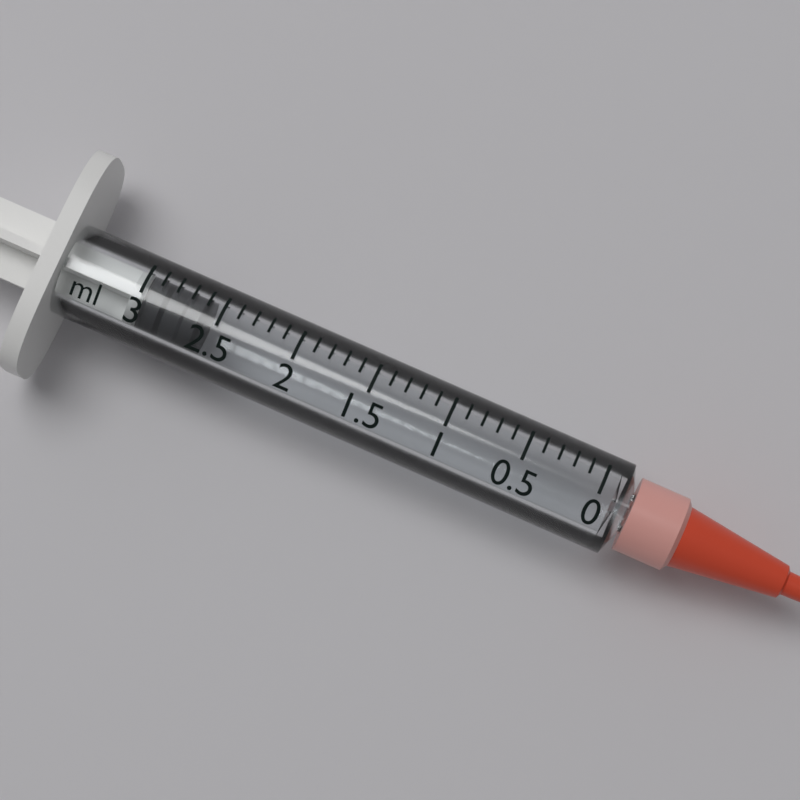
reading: 2.6 ml
